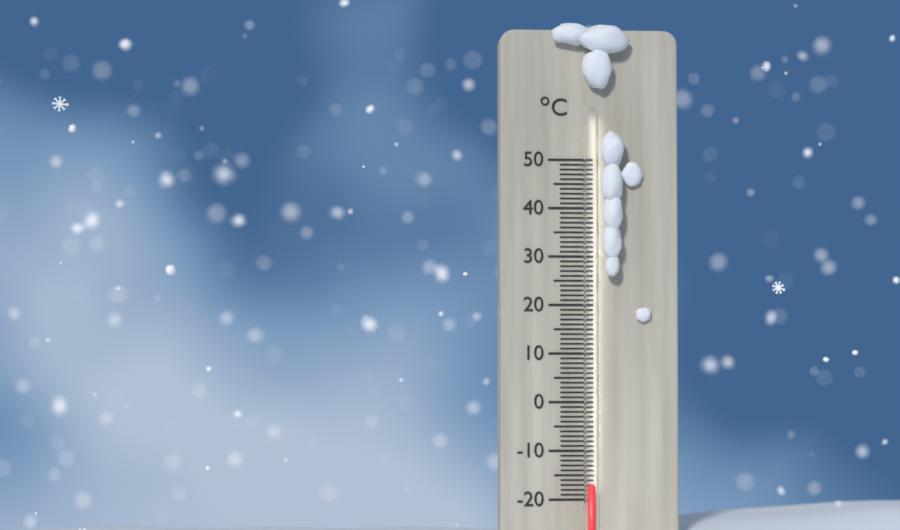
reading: -17 °C
